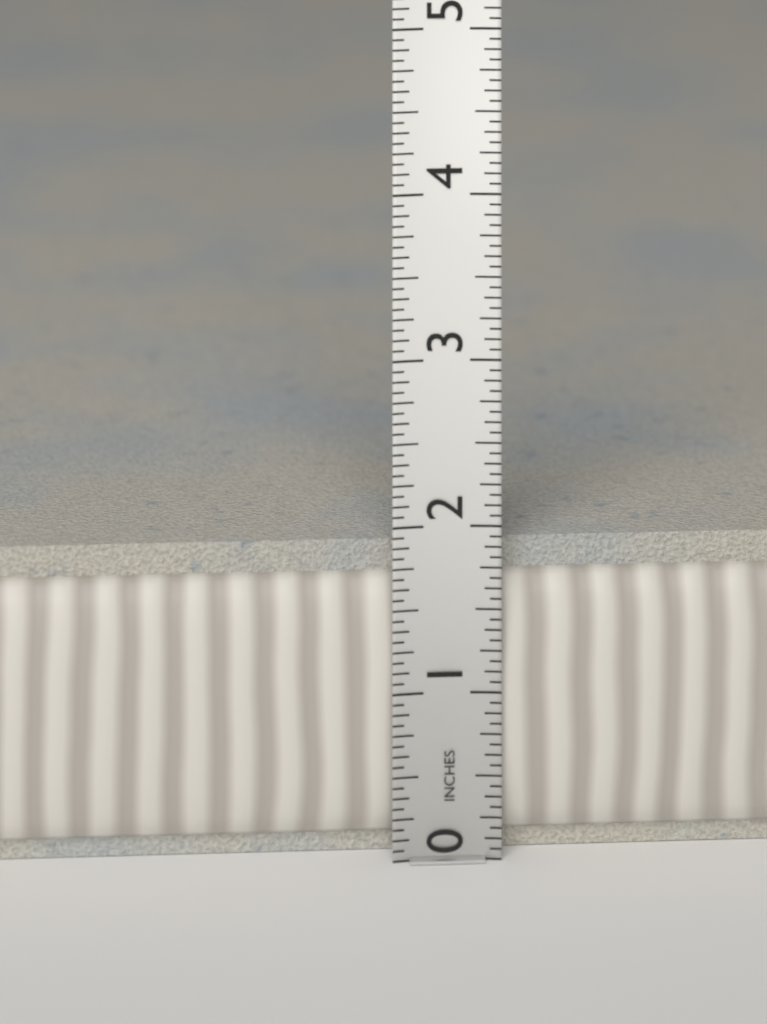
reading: 1.8750 in
